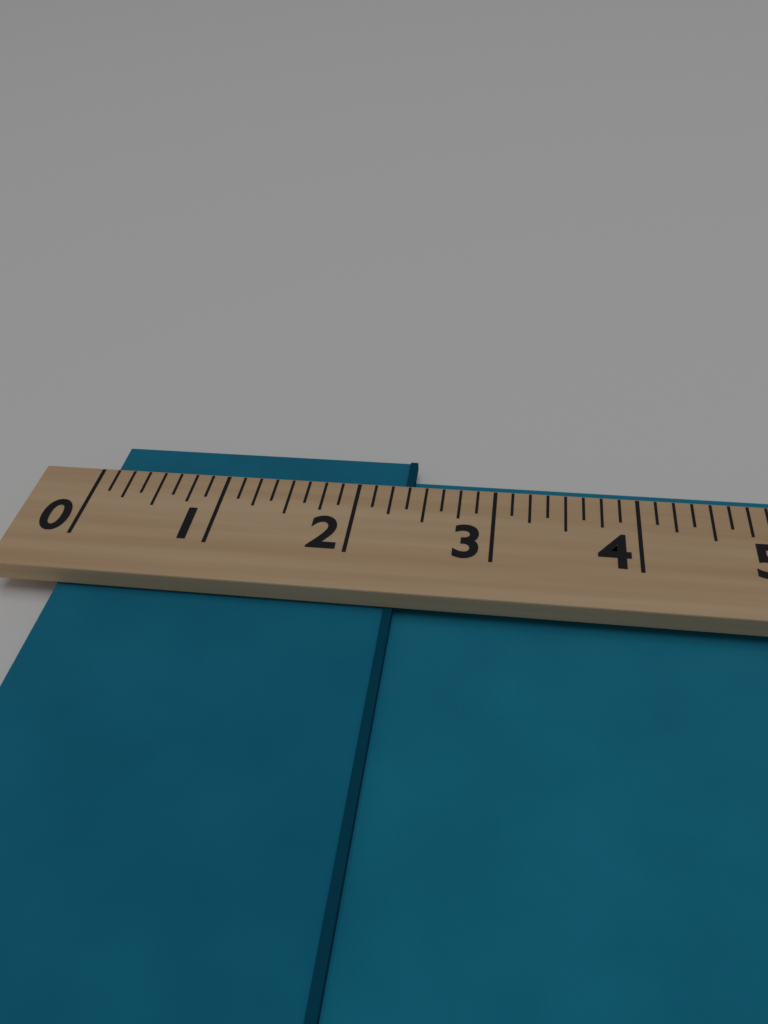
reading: 2.375 (no unit)
